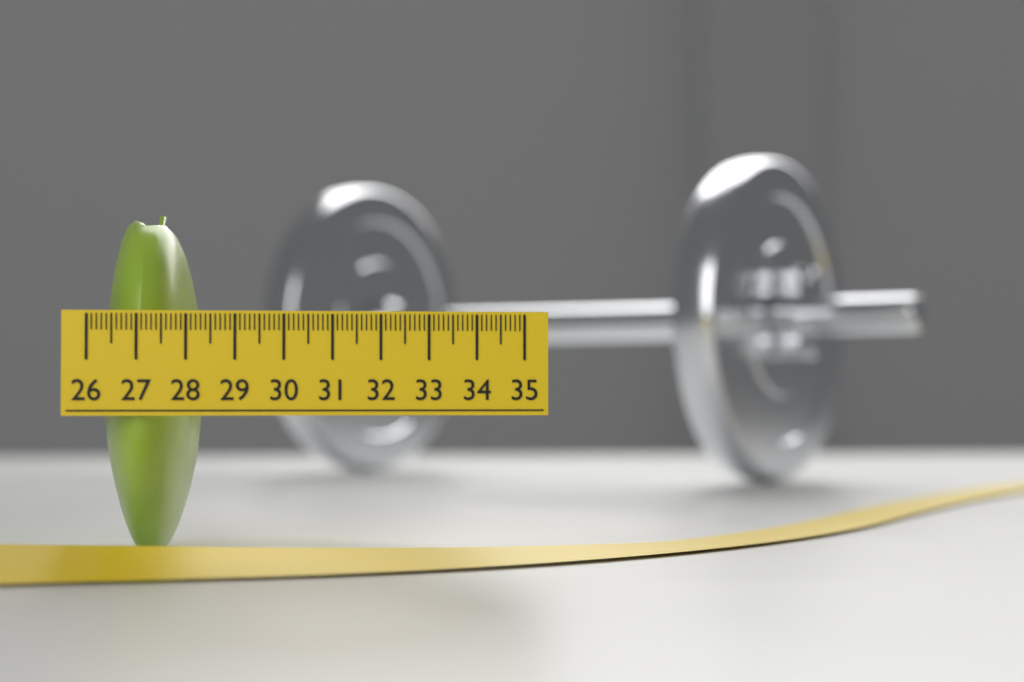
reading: 28.1 (no unit)
